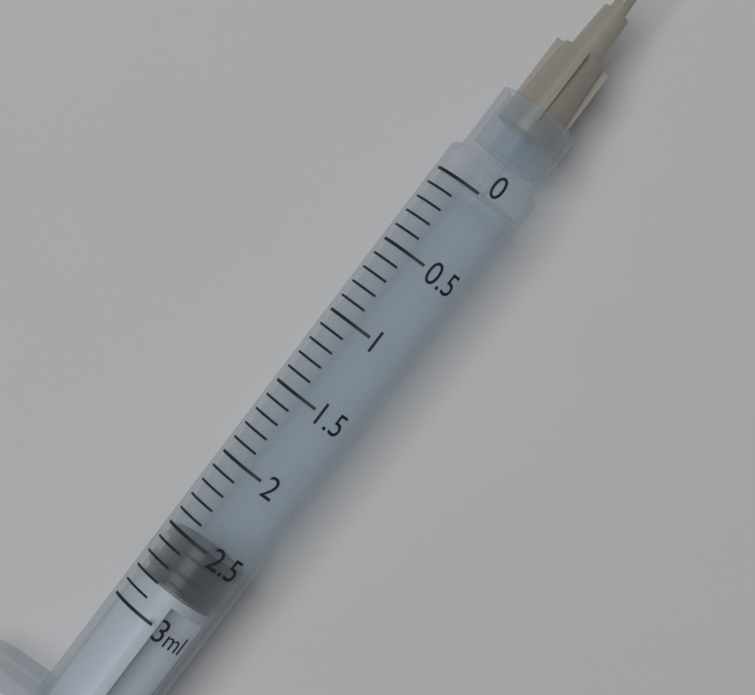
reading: 2.5 ml
